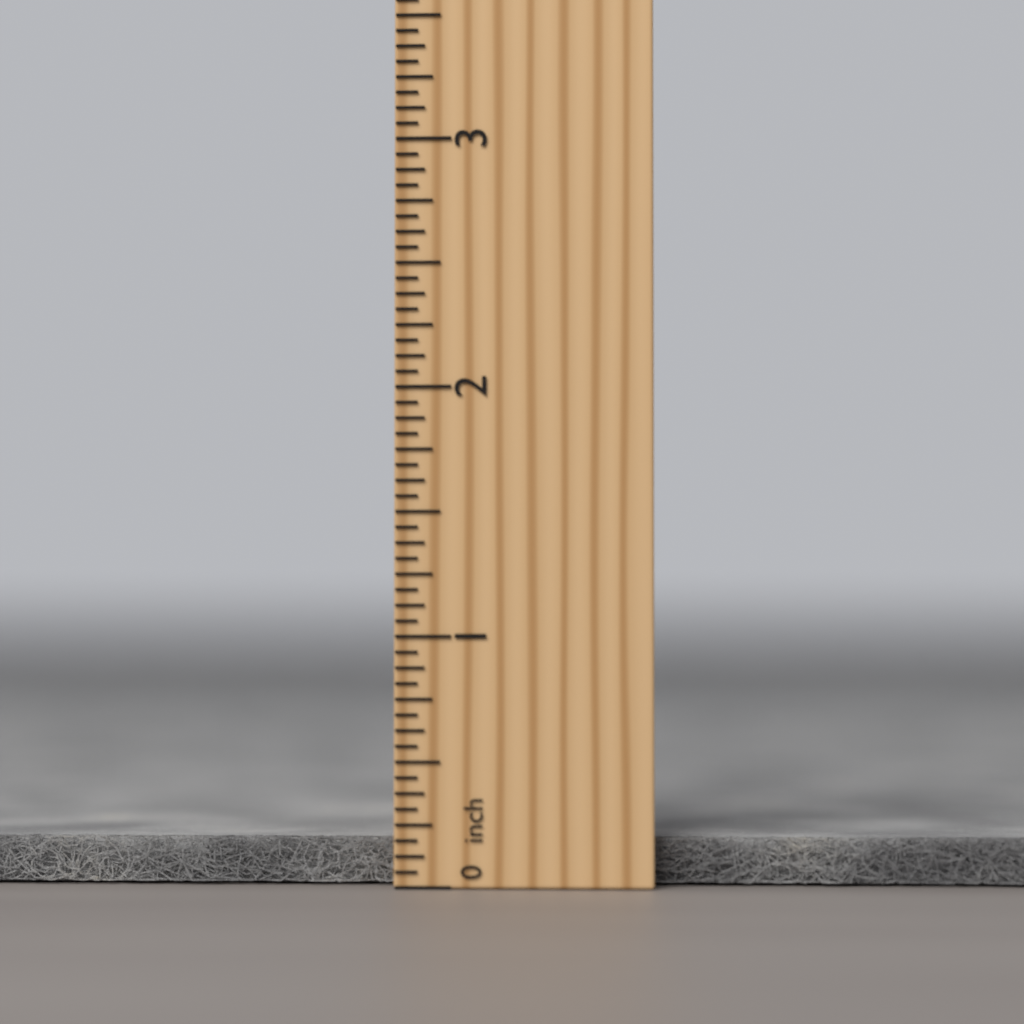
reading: 0.1875 inch
